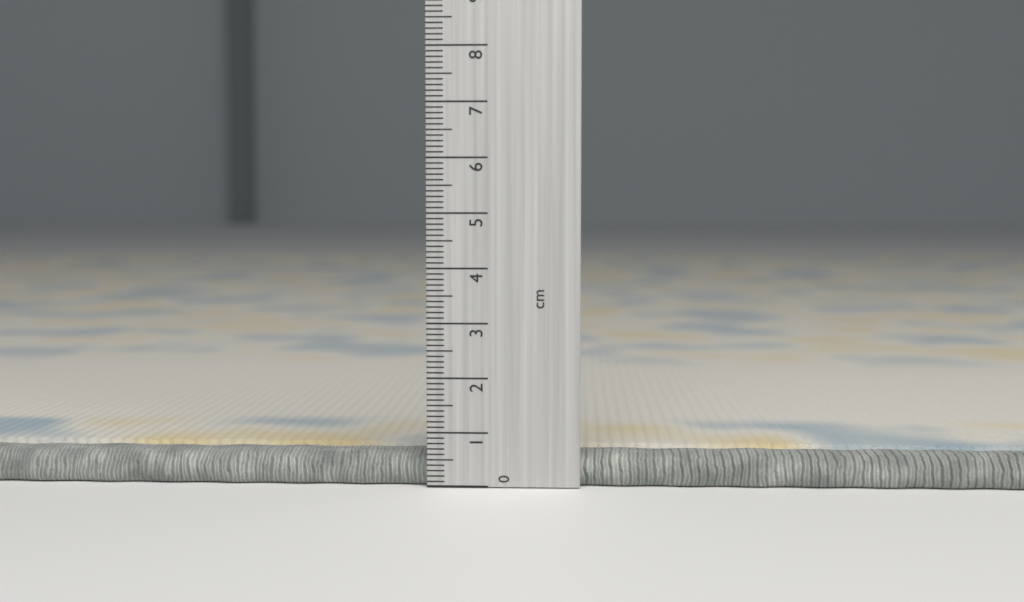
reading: 0.6 cm
